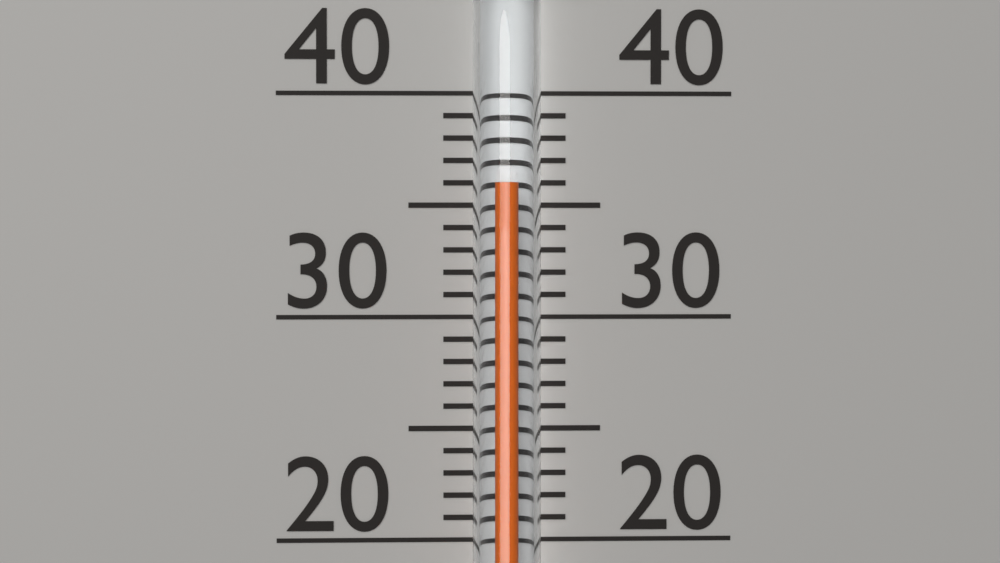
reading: 36 (no unit)
